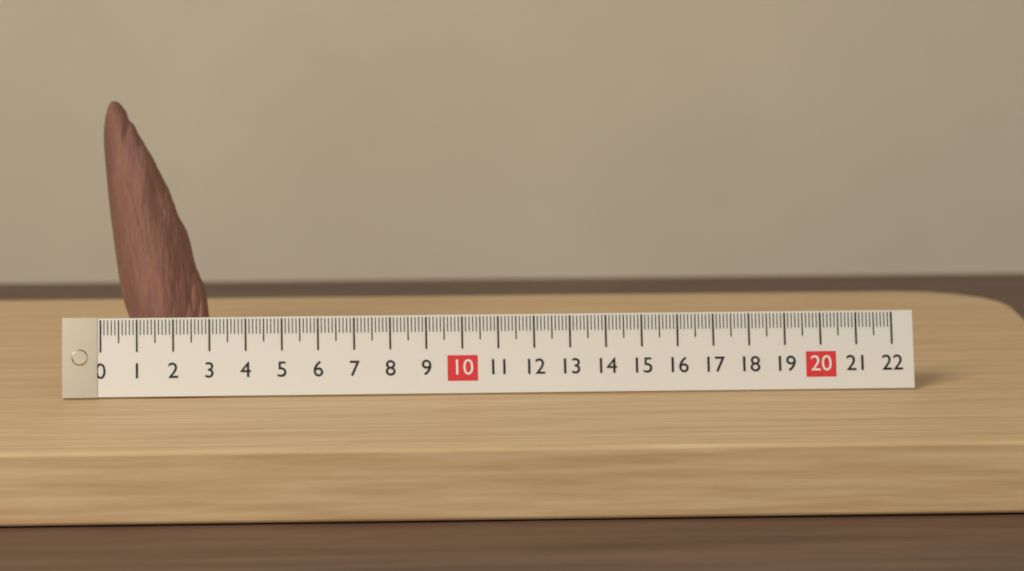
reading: 3.0 (no unit)
